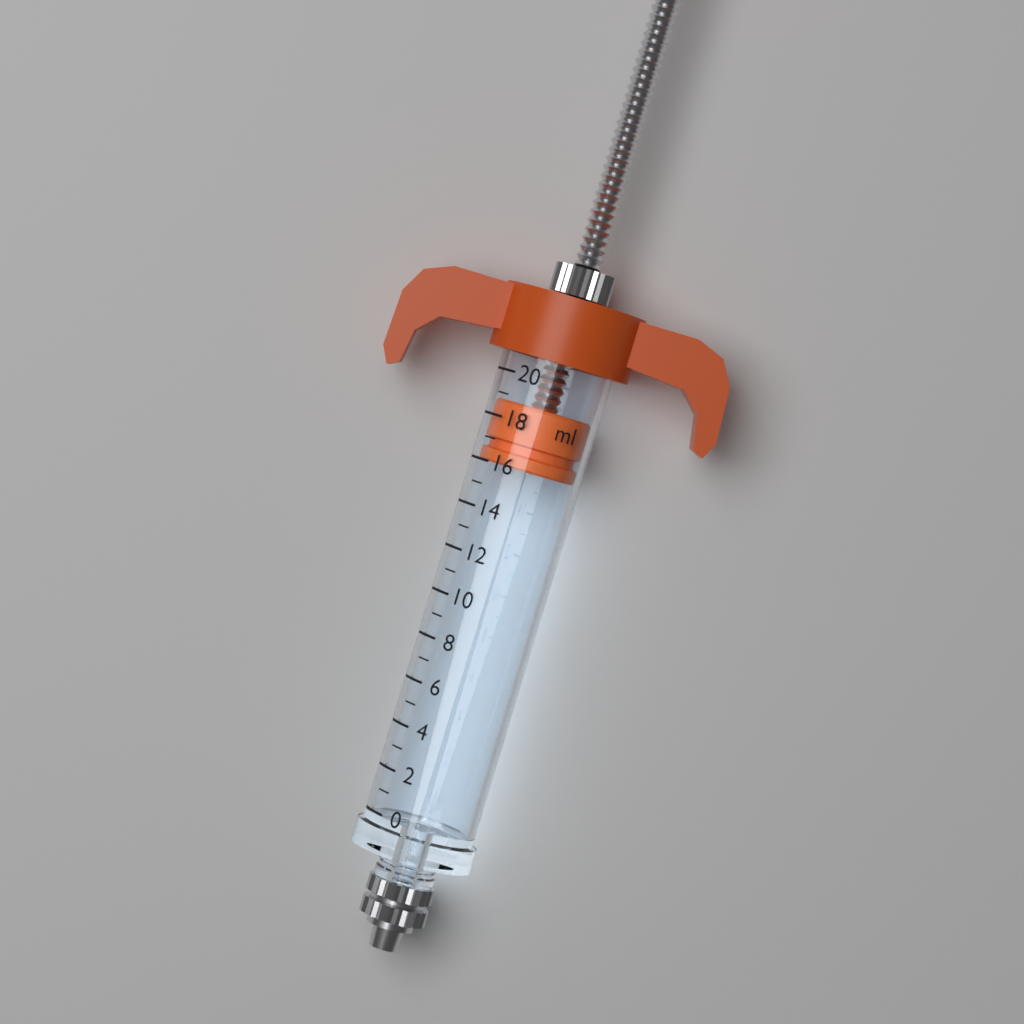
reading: 16 ml
